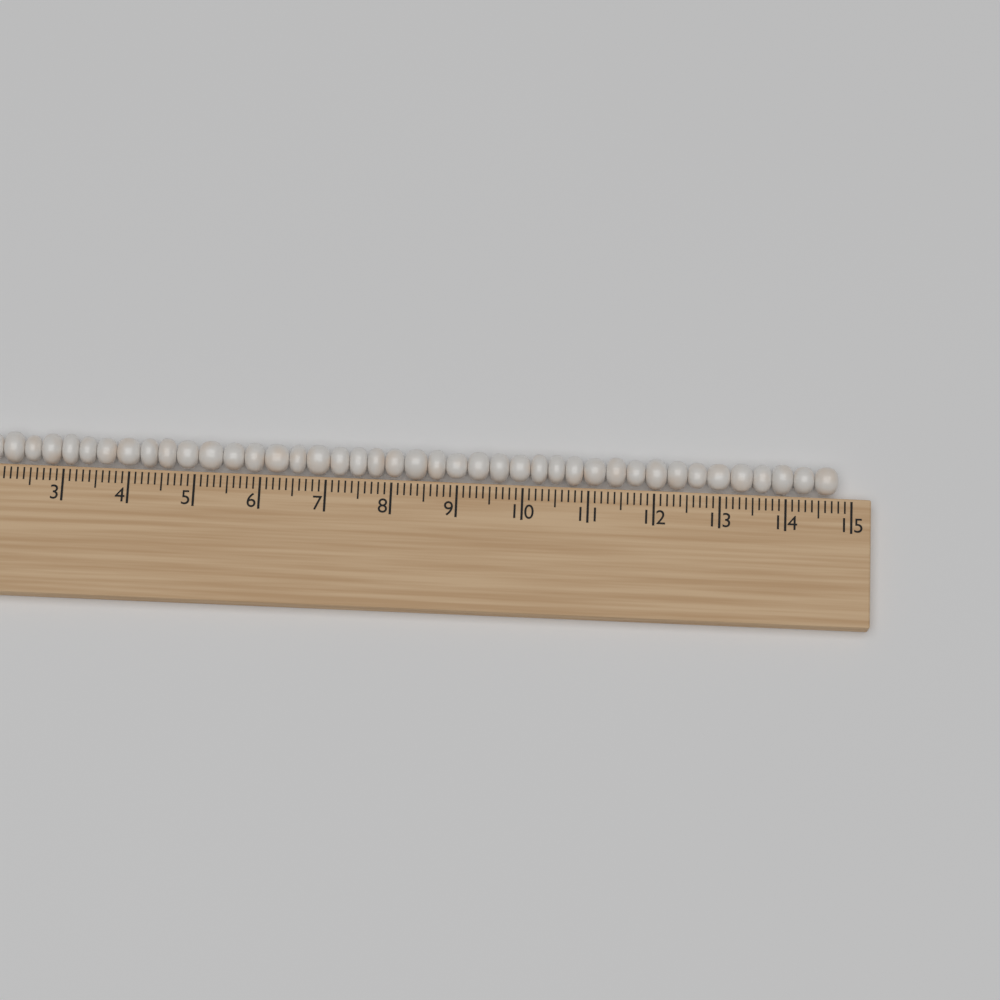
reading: 14.8 (no unit)
